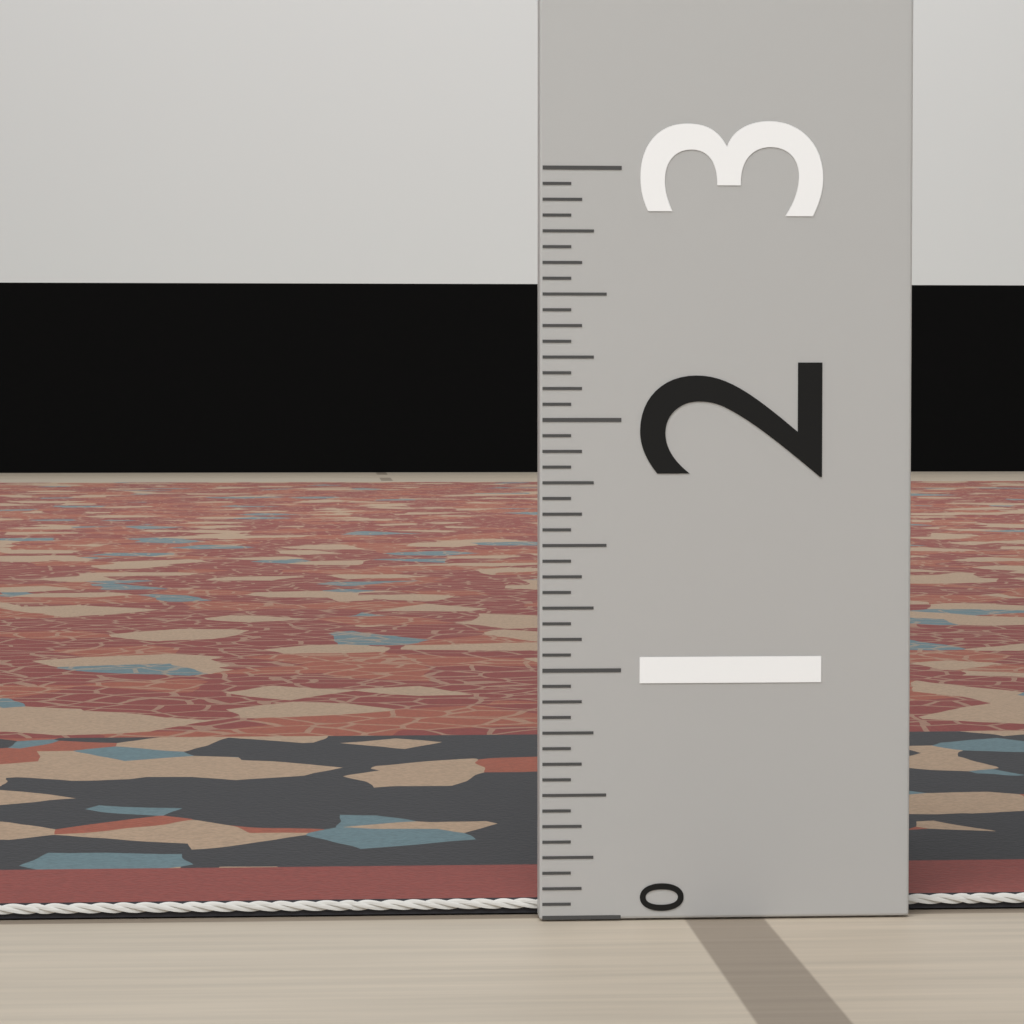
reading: 0.0625 (no unit)
